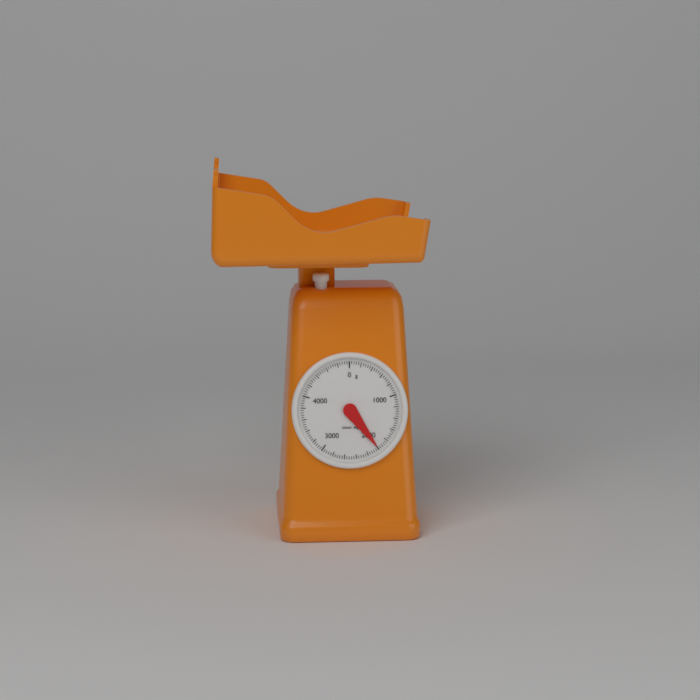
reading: 2000 g
